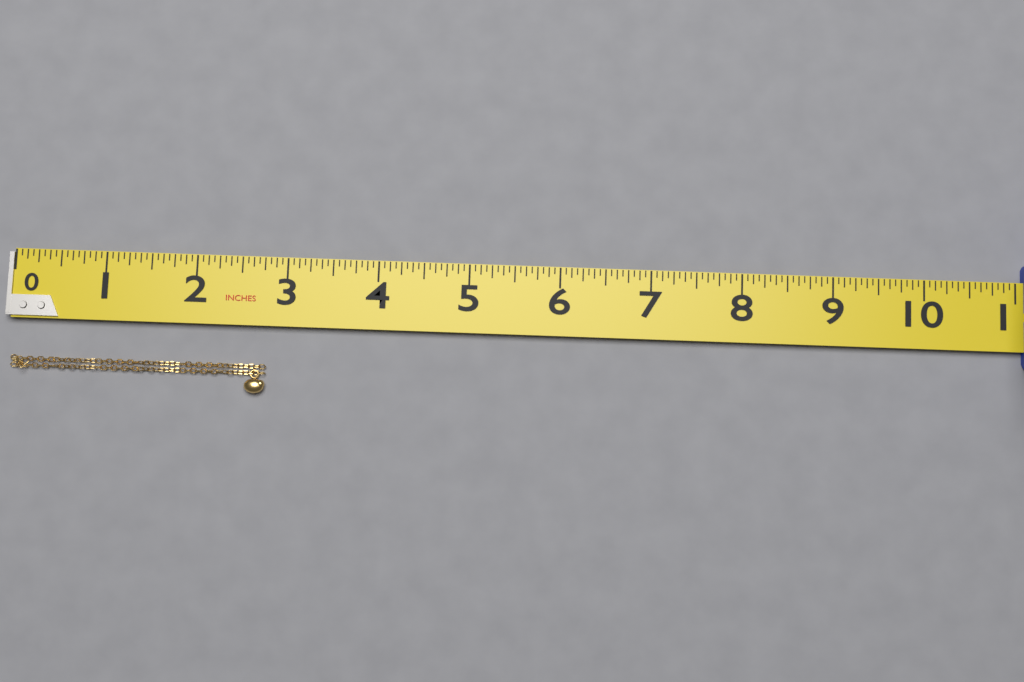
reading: 2.8125 in
